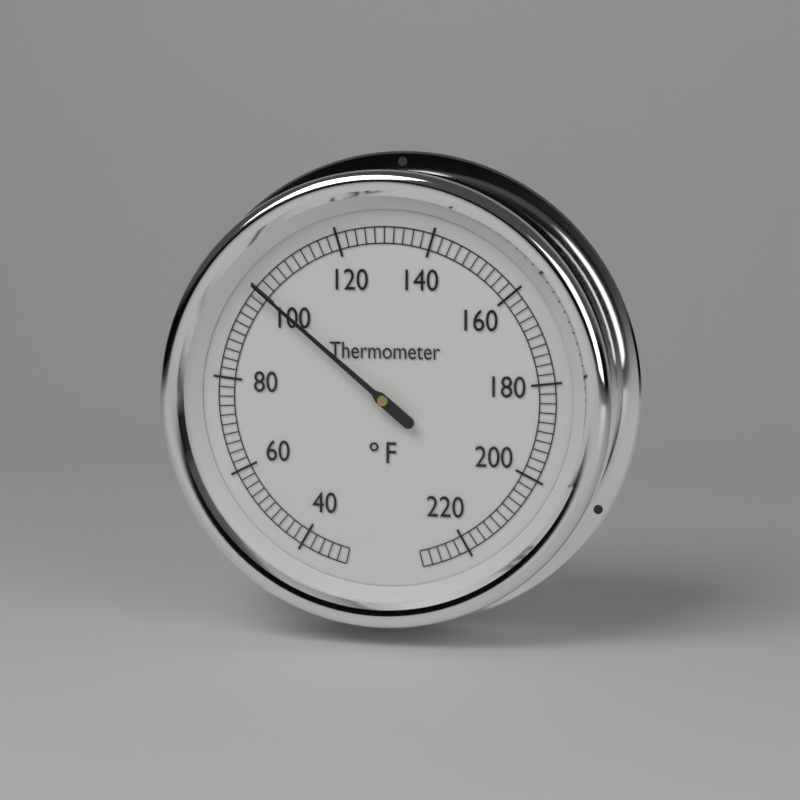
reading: 100 °F
